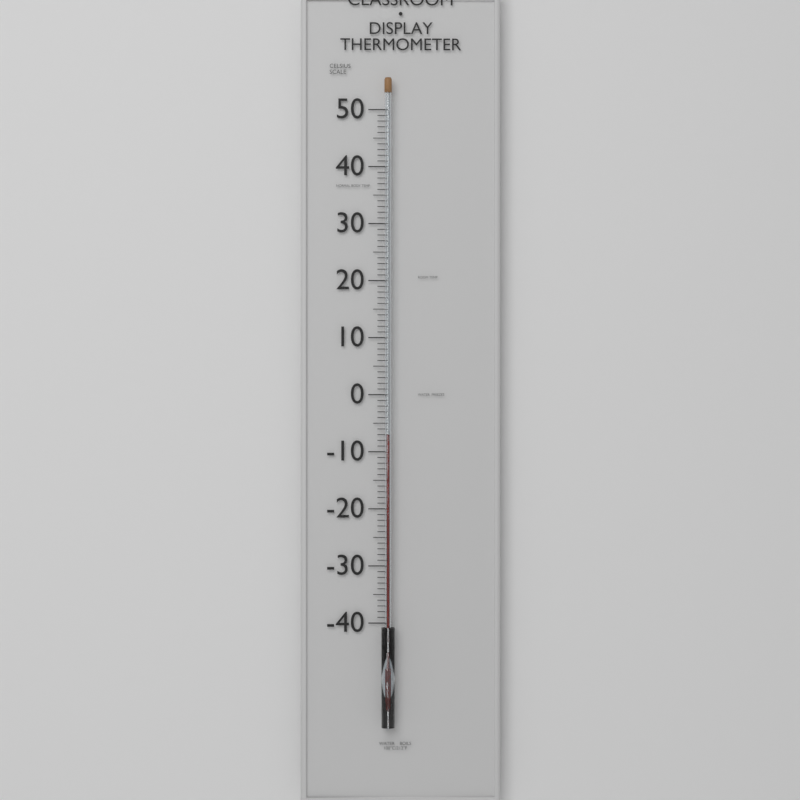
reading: -7 °C
